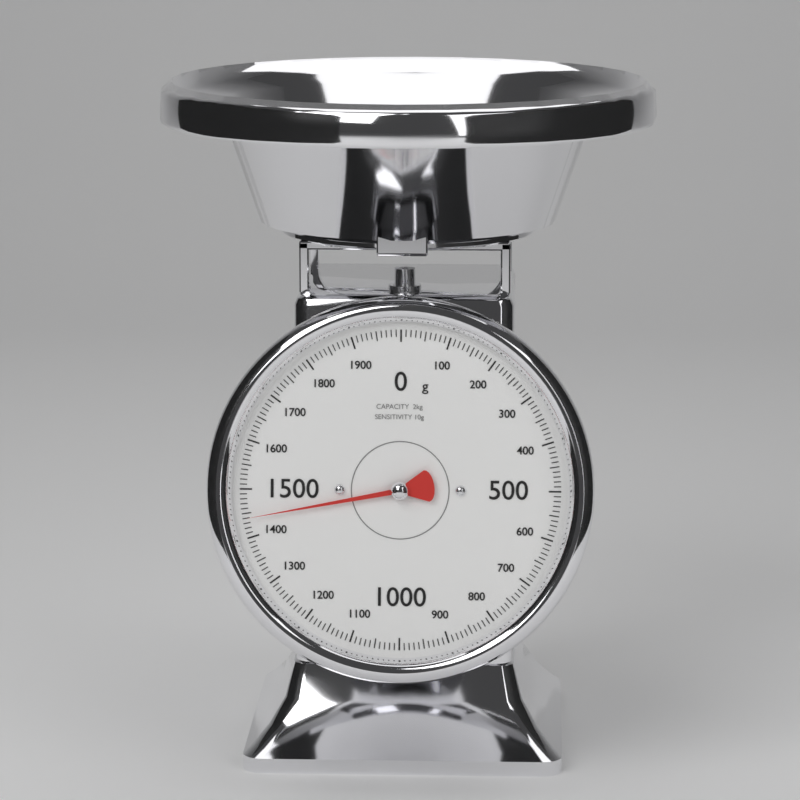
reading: 1440 g
